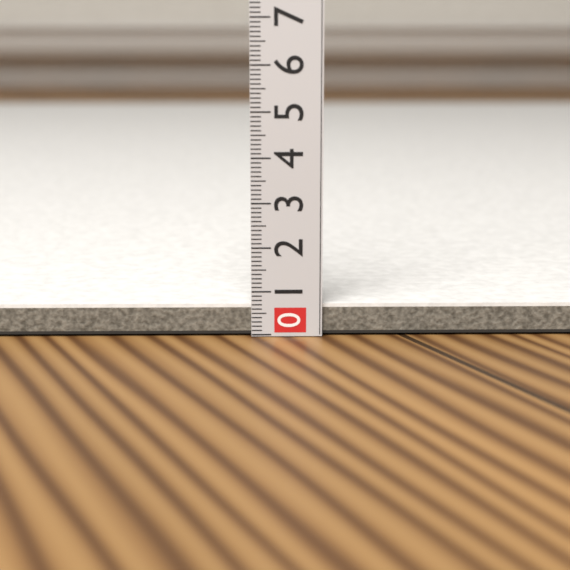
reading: 0.7 (no unit)
